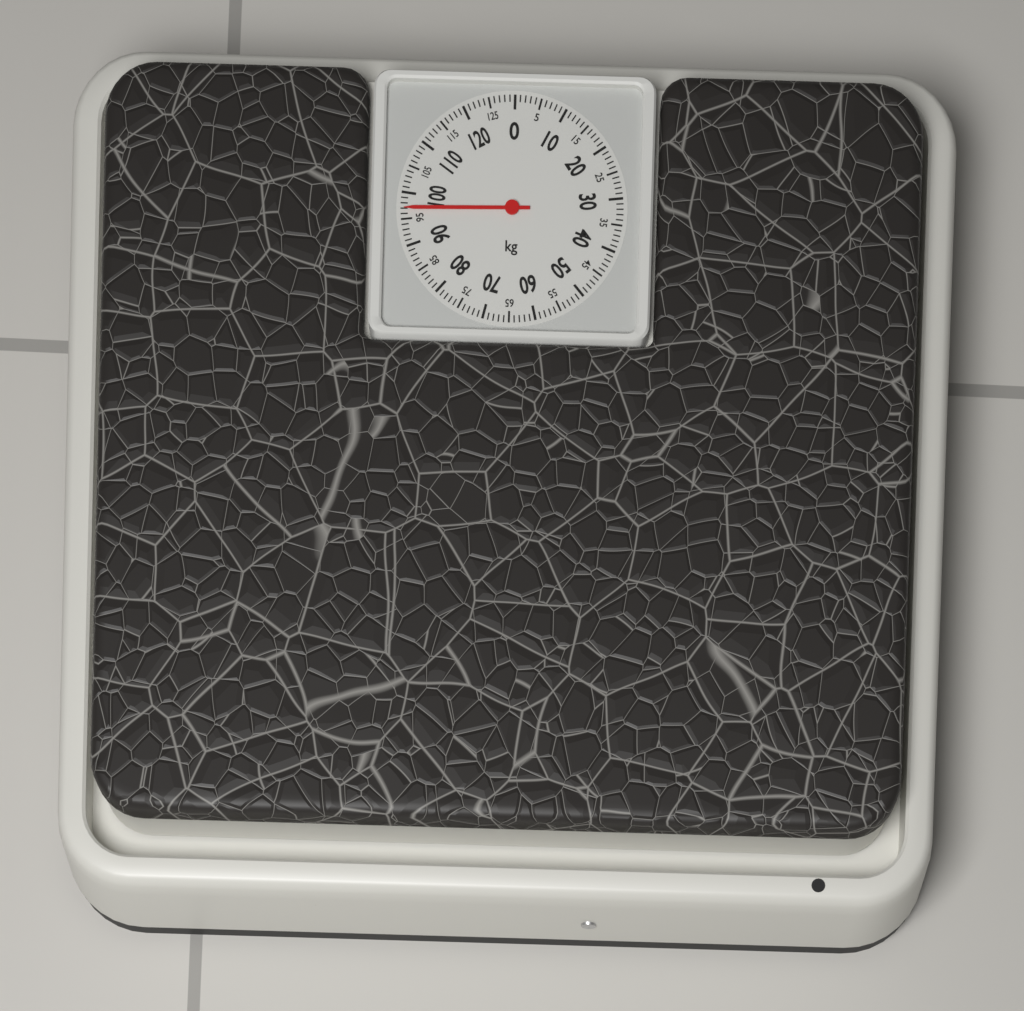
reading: 97 kg
